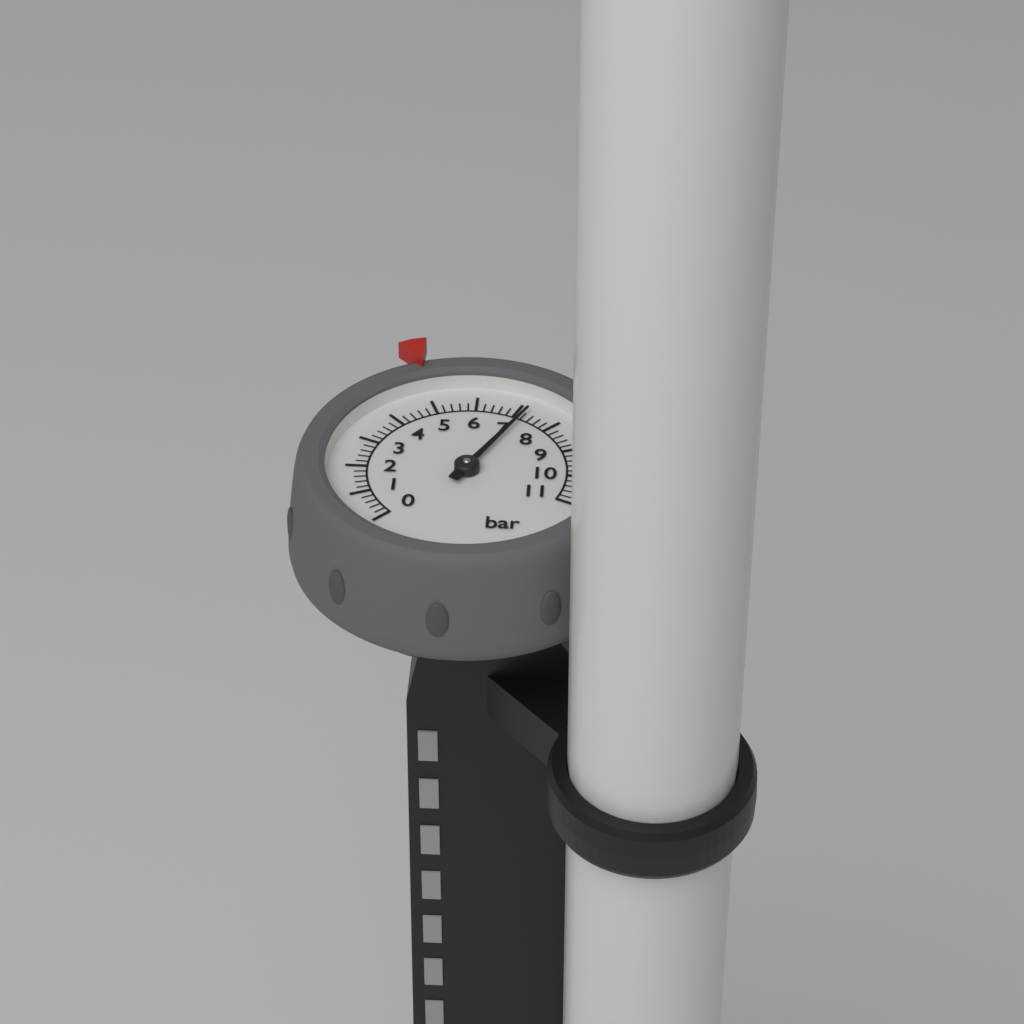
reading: 7.2 bar
